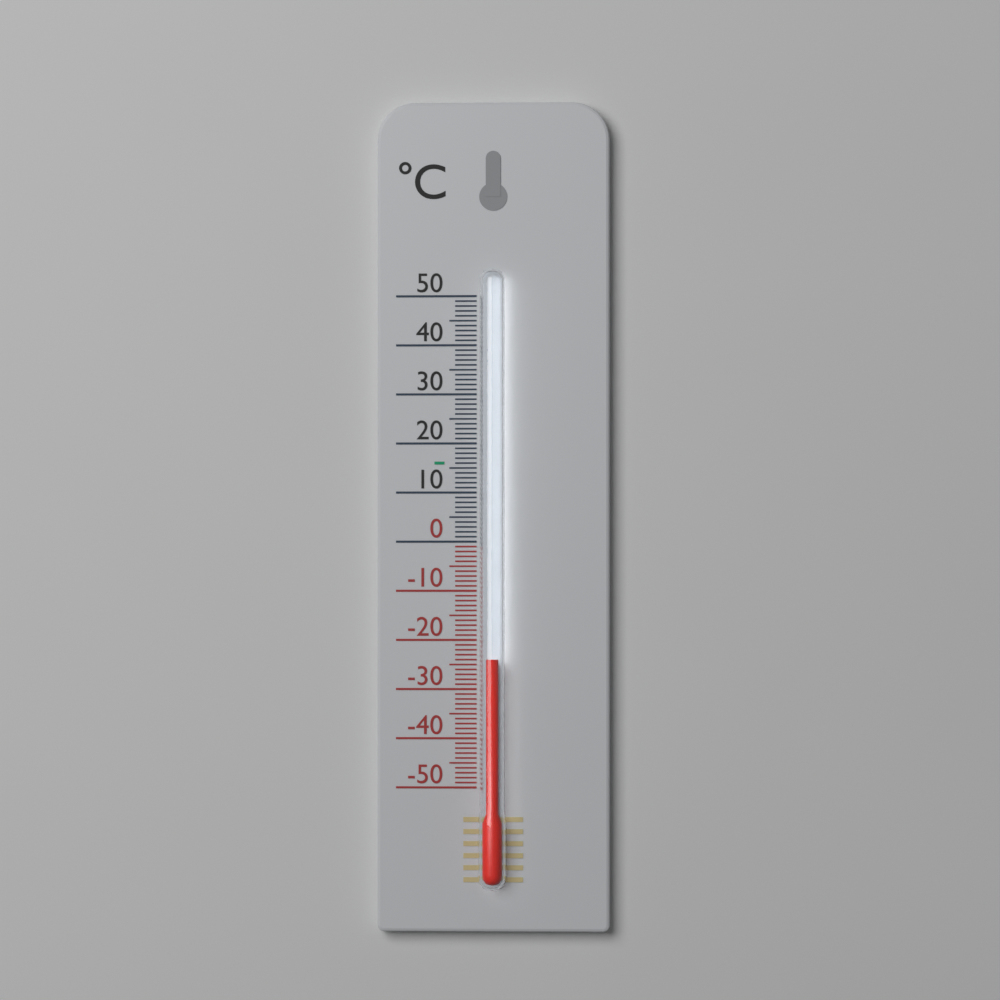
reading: -24 °C
